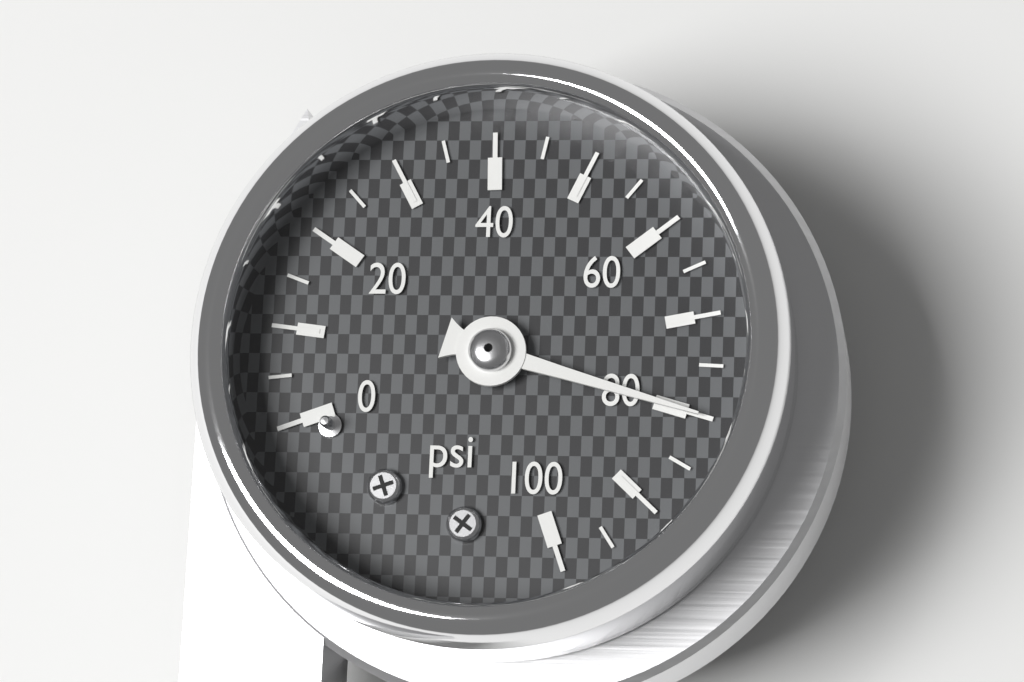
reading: 80 psi
